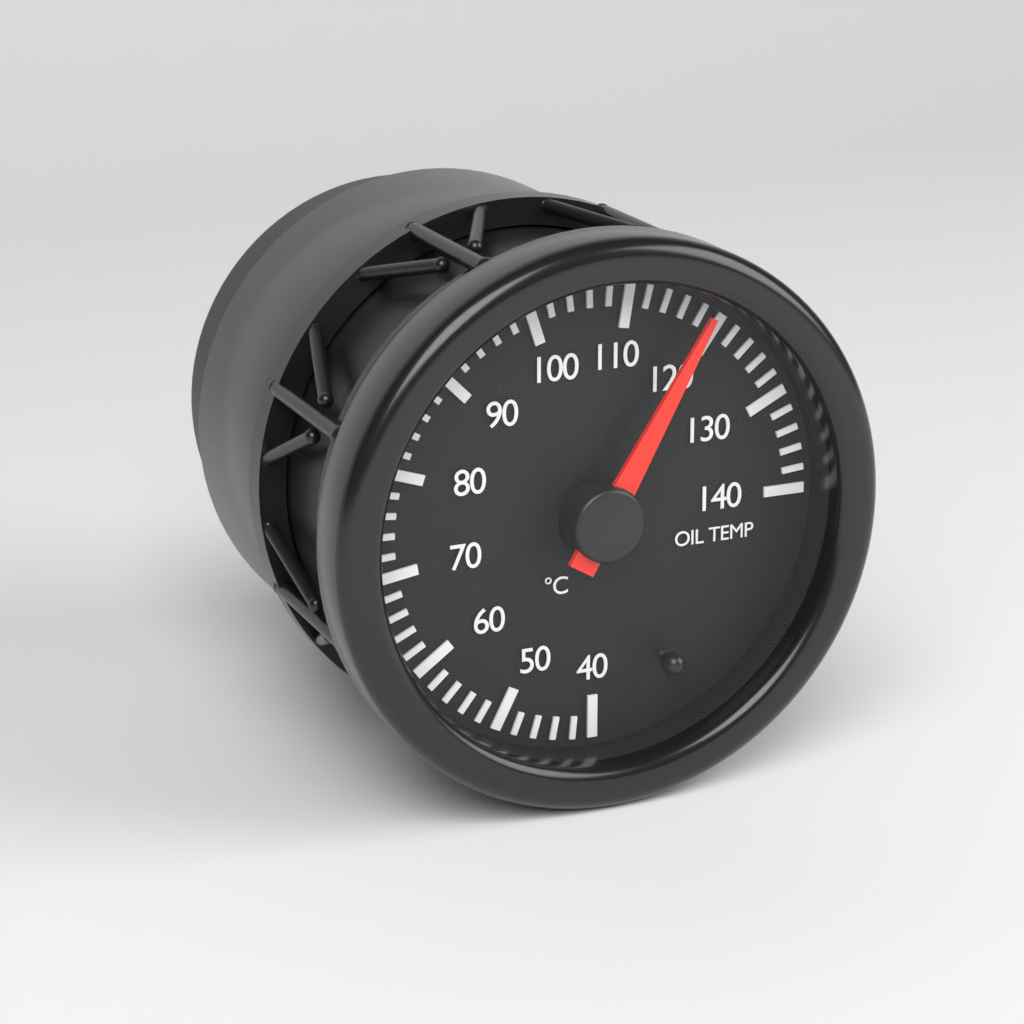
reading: 118 °C
